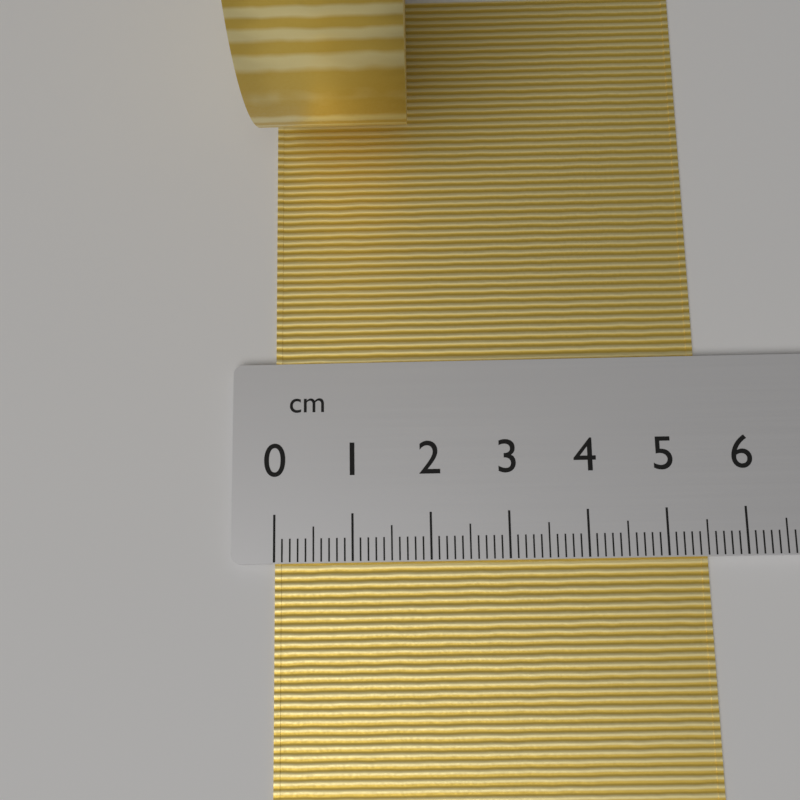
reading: 5.5 cm
